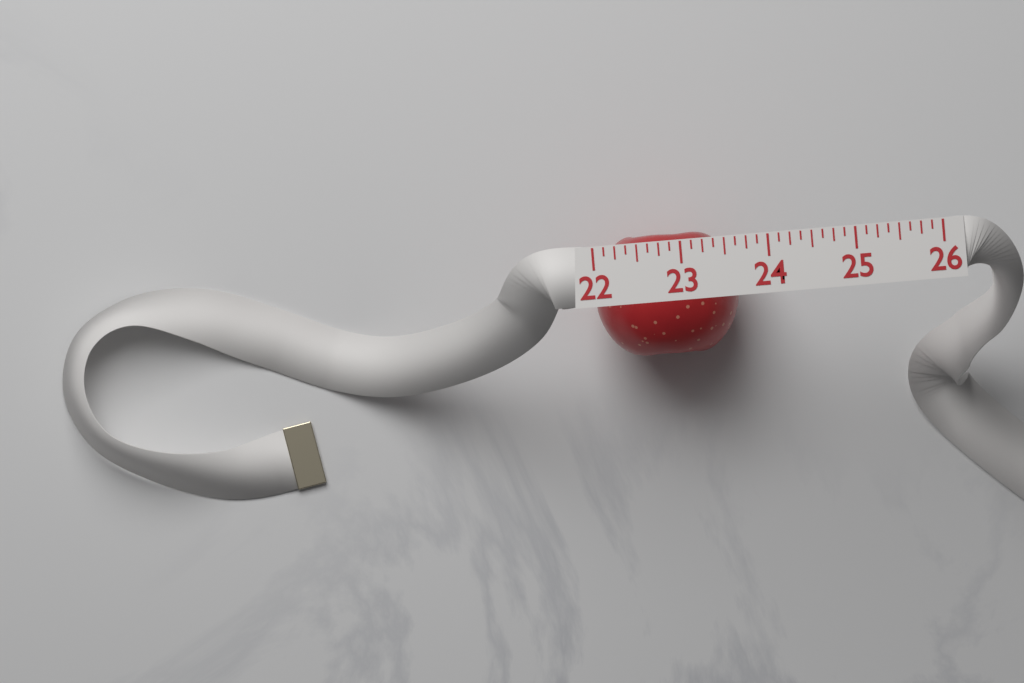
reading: 23.625 (no unit)
